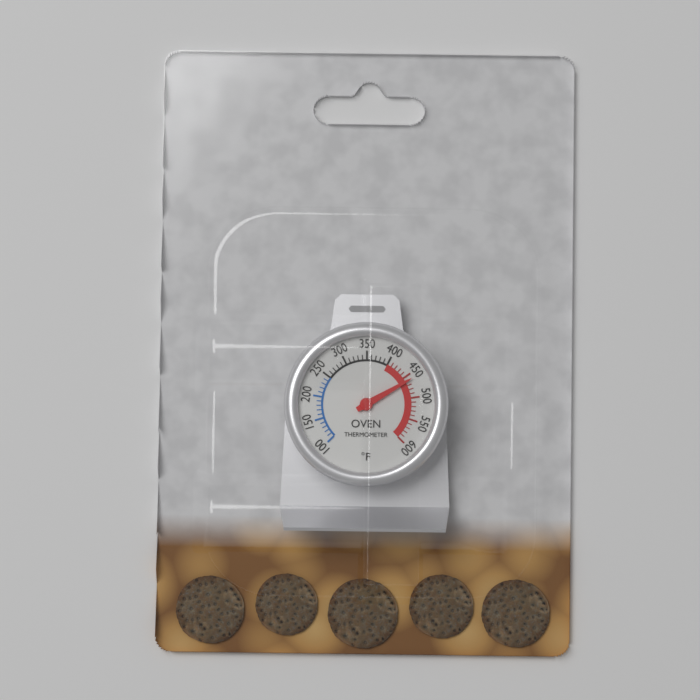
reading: 460 °F
